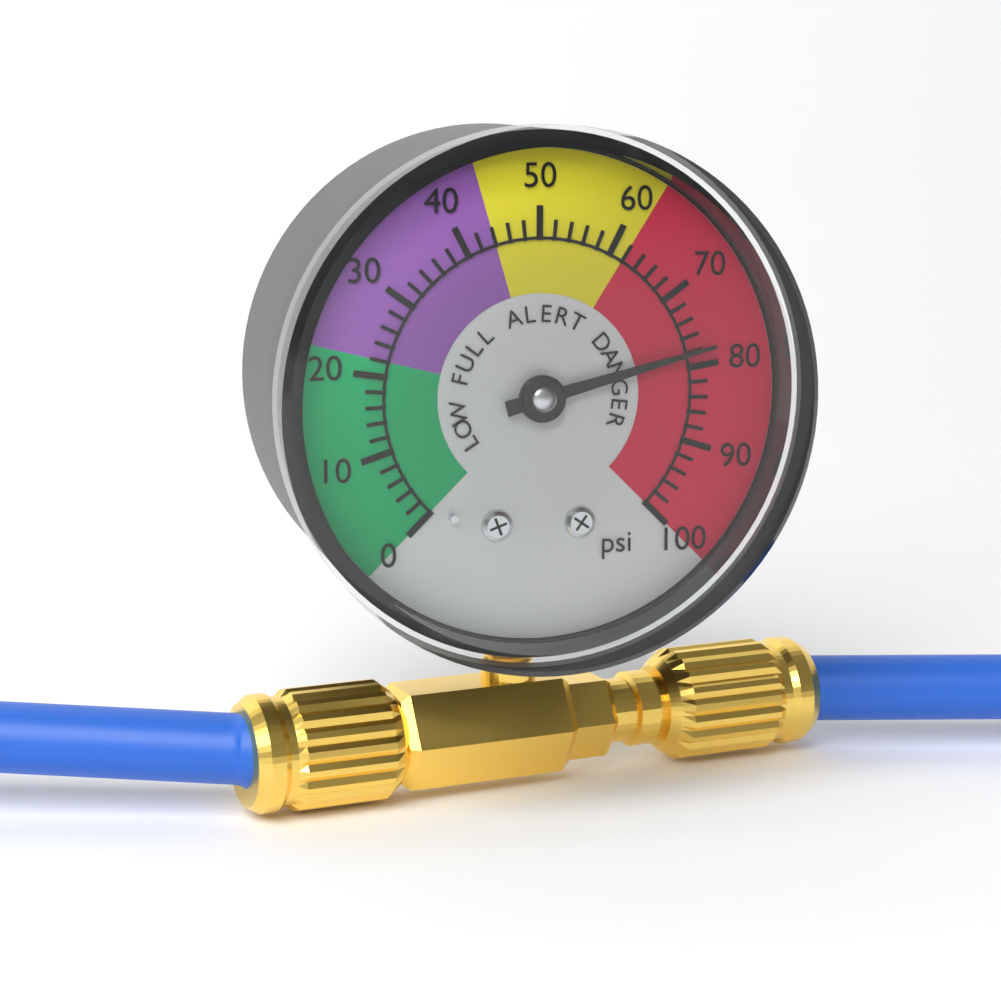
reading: 78 psi
